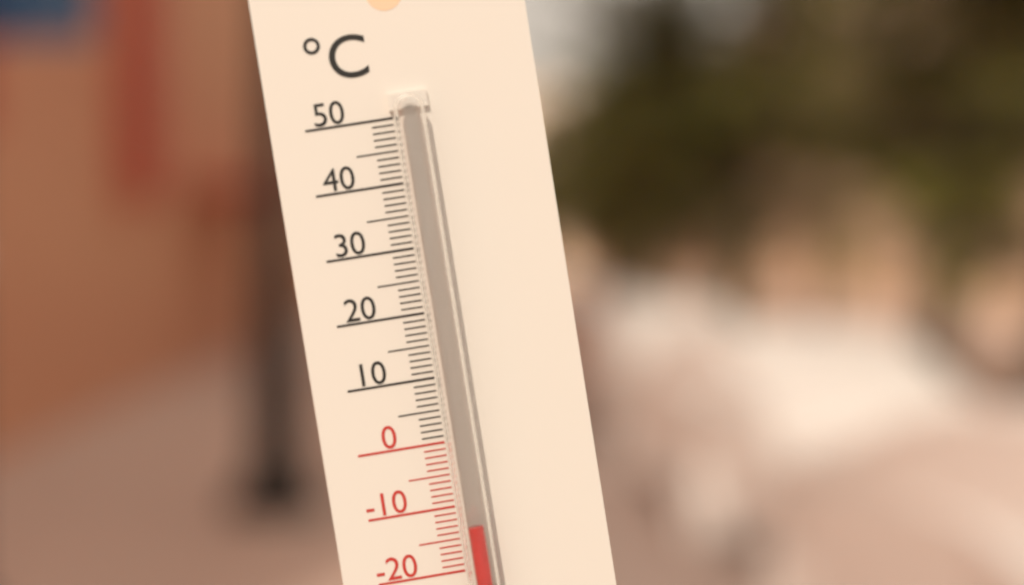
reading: -13 °C
